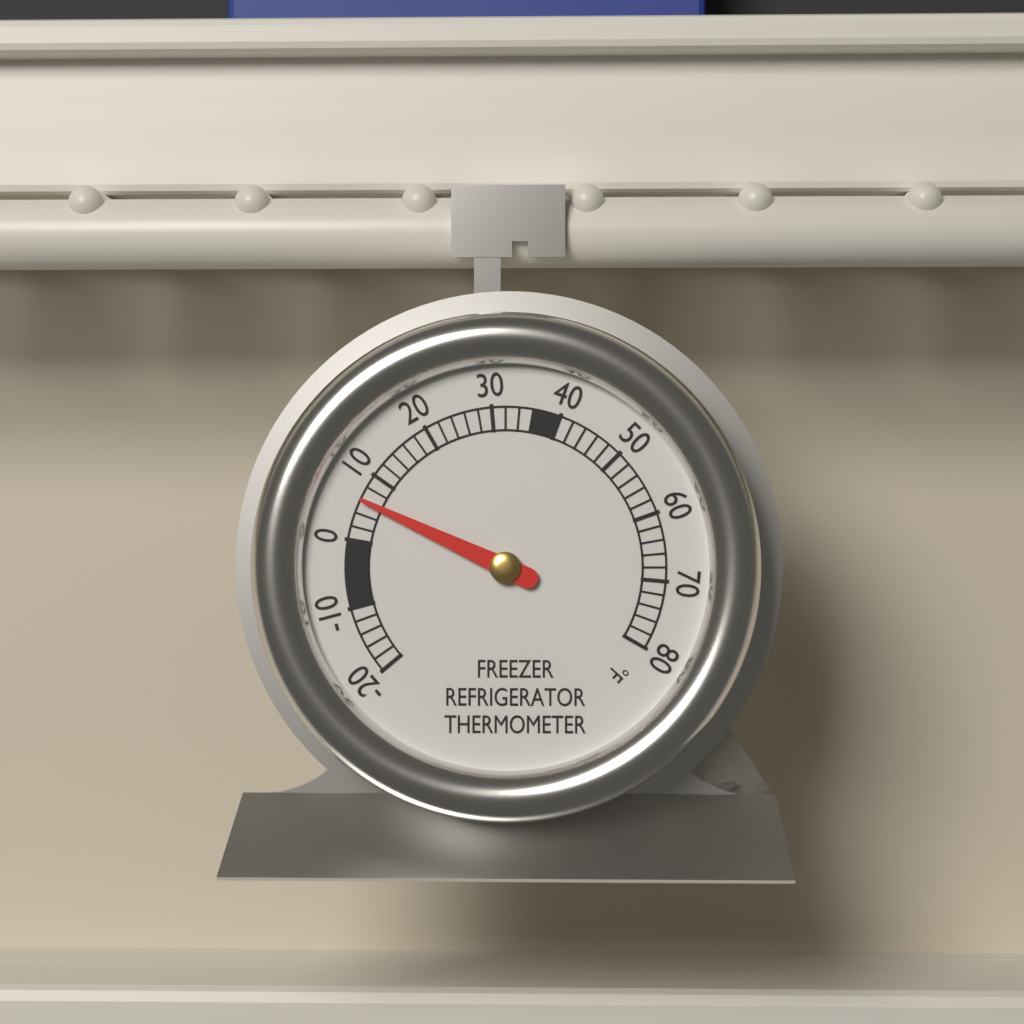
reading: 6 °F
